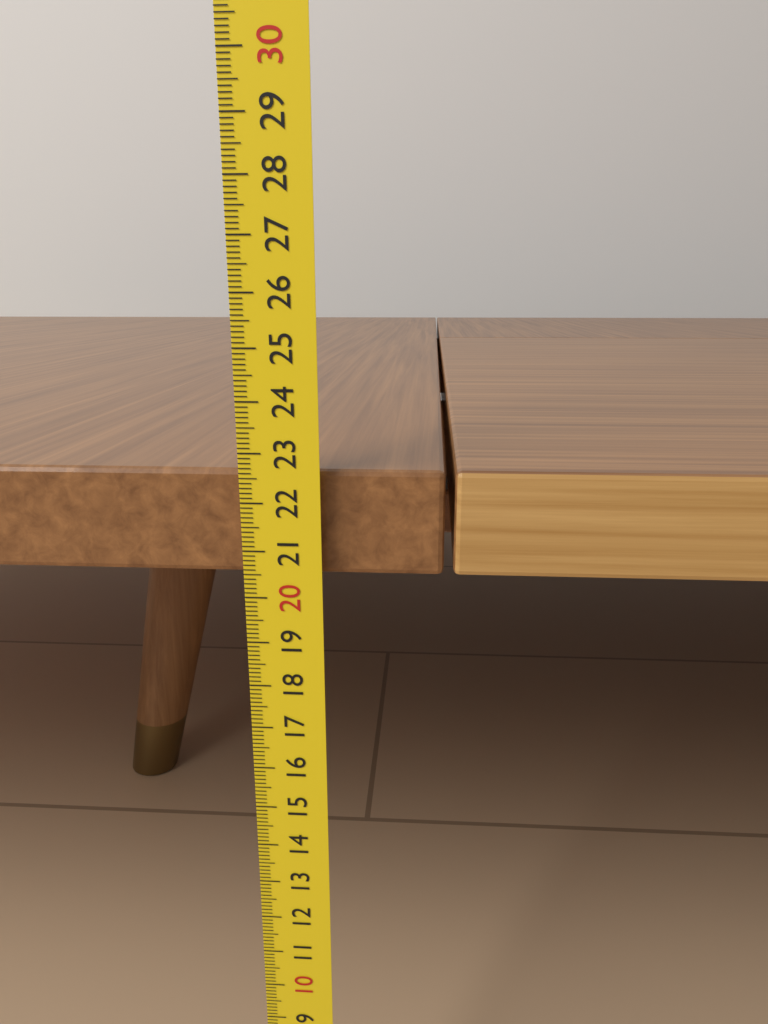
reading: 22.6 cm
